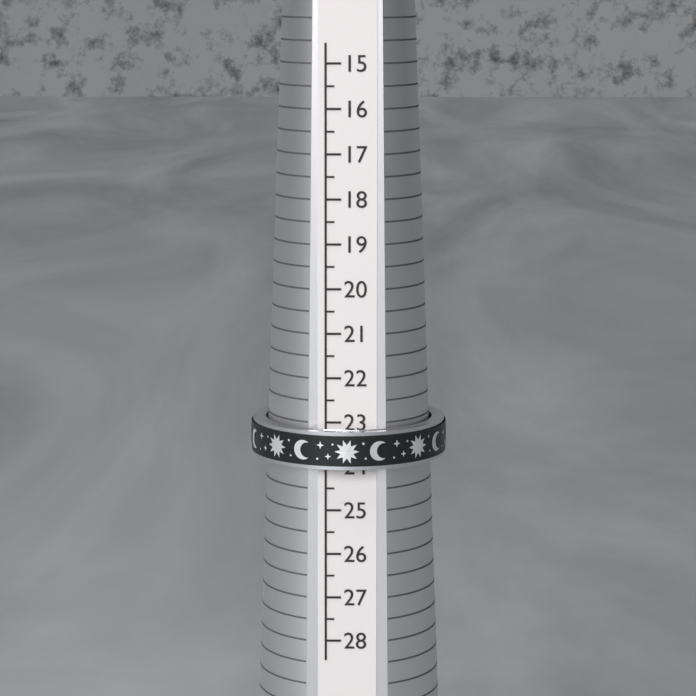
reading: 24.0 (no unit)
